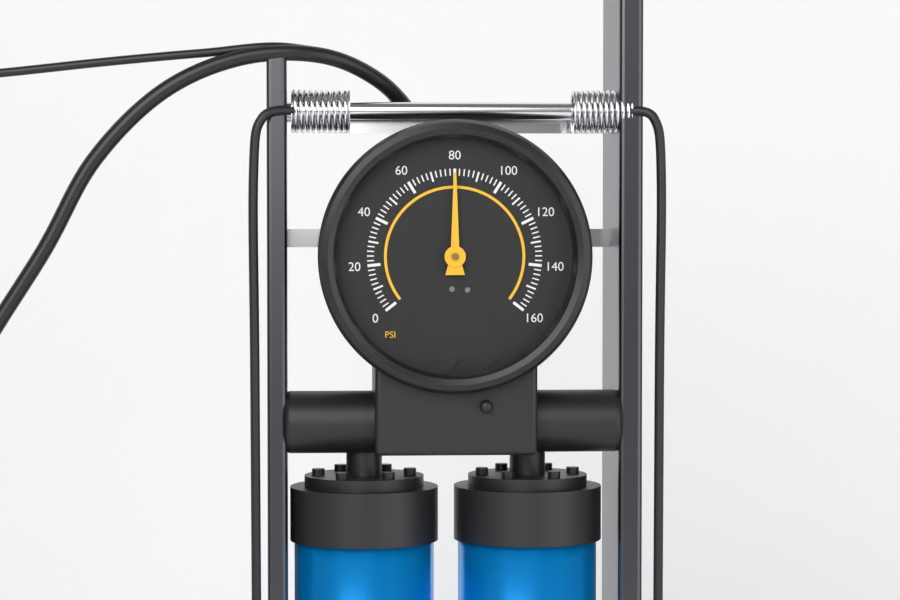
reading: 80 psi
